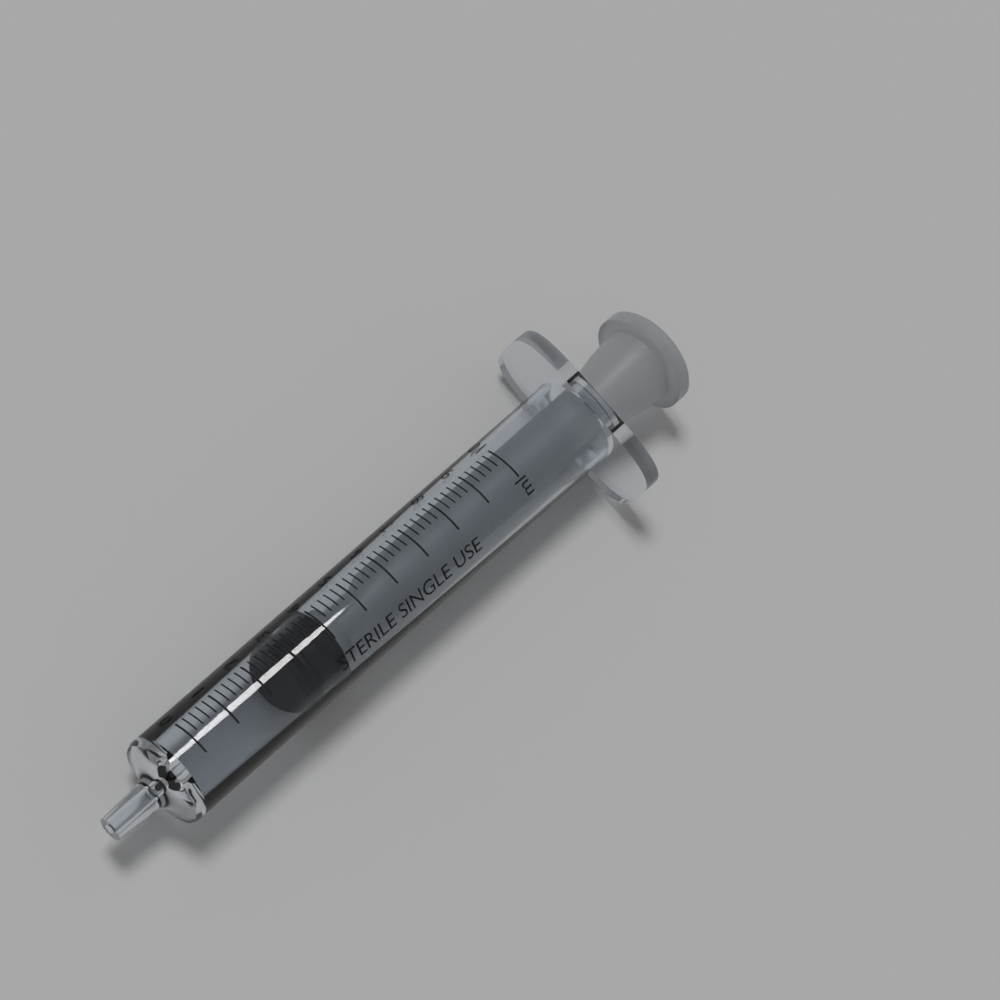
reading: 2.8 ml
